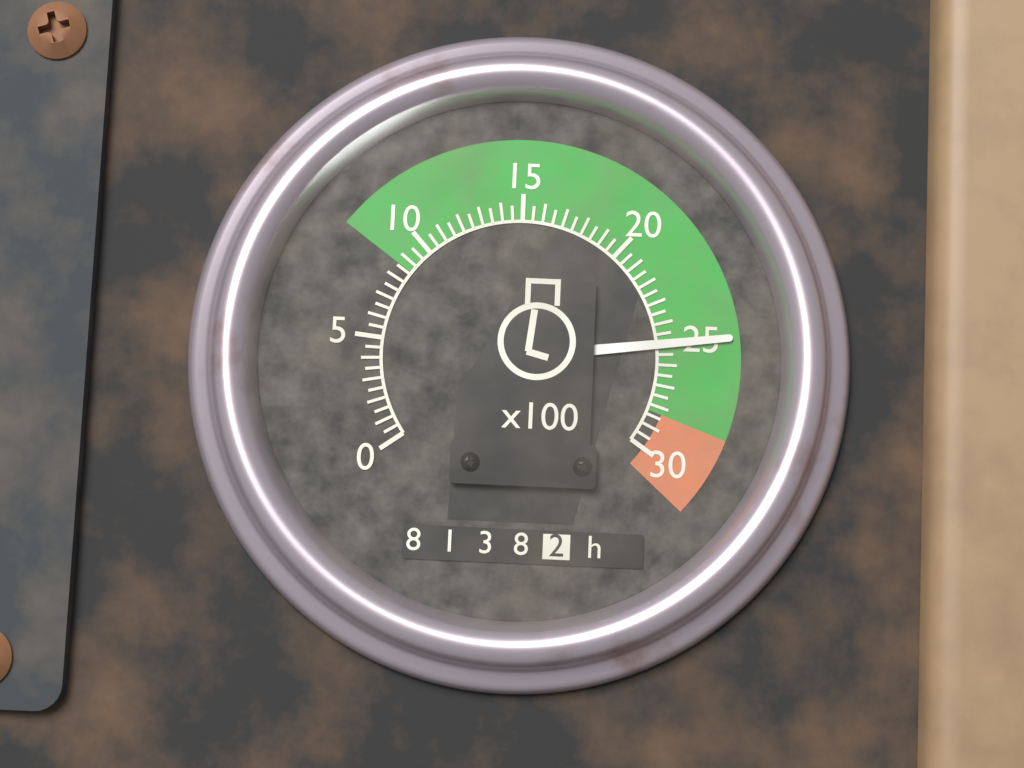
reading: 25.0 x100 rpm
